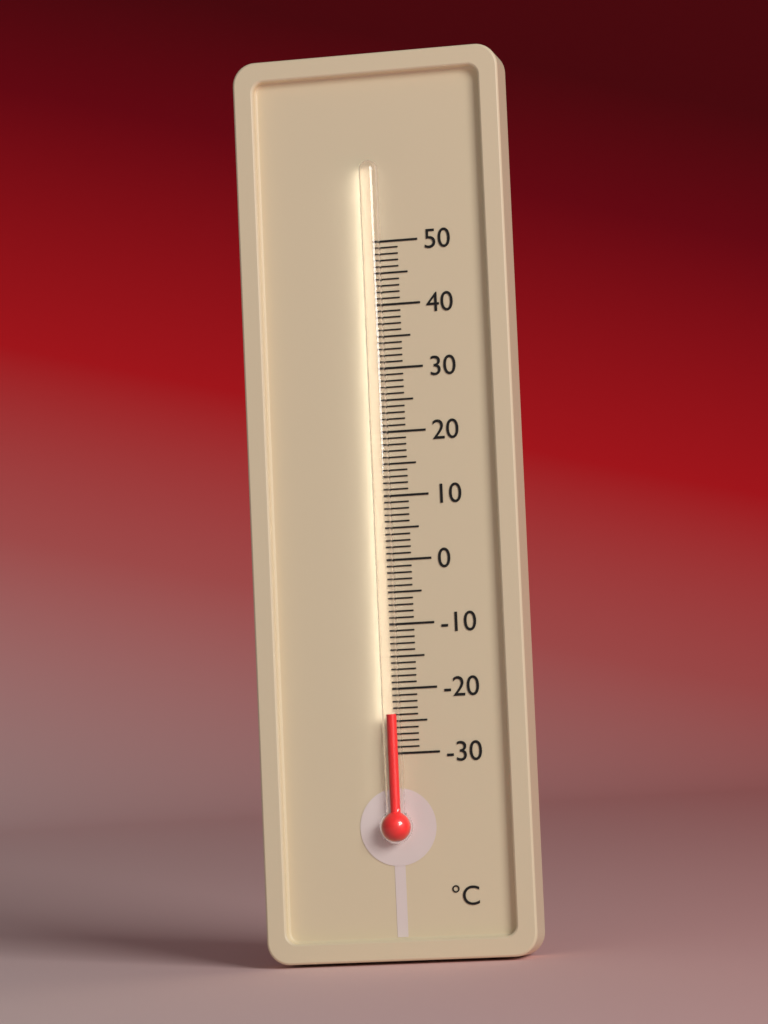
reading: -24 °C
